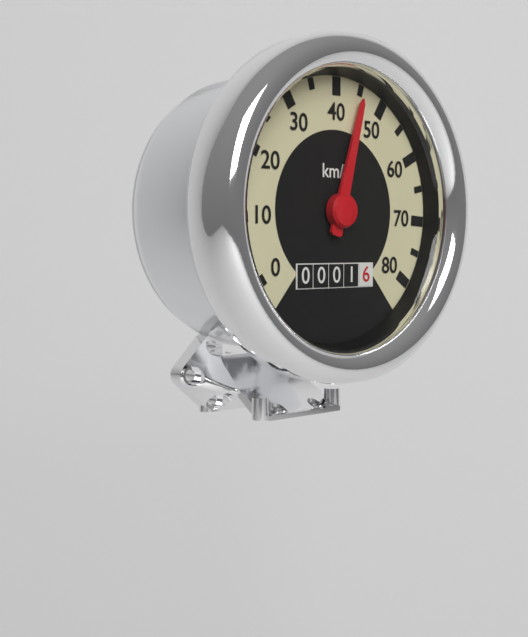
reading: 45 km/h
